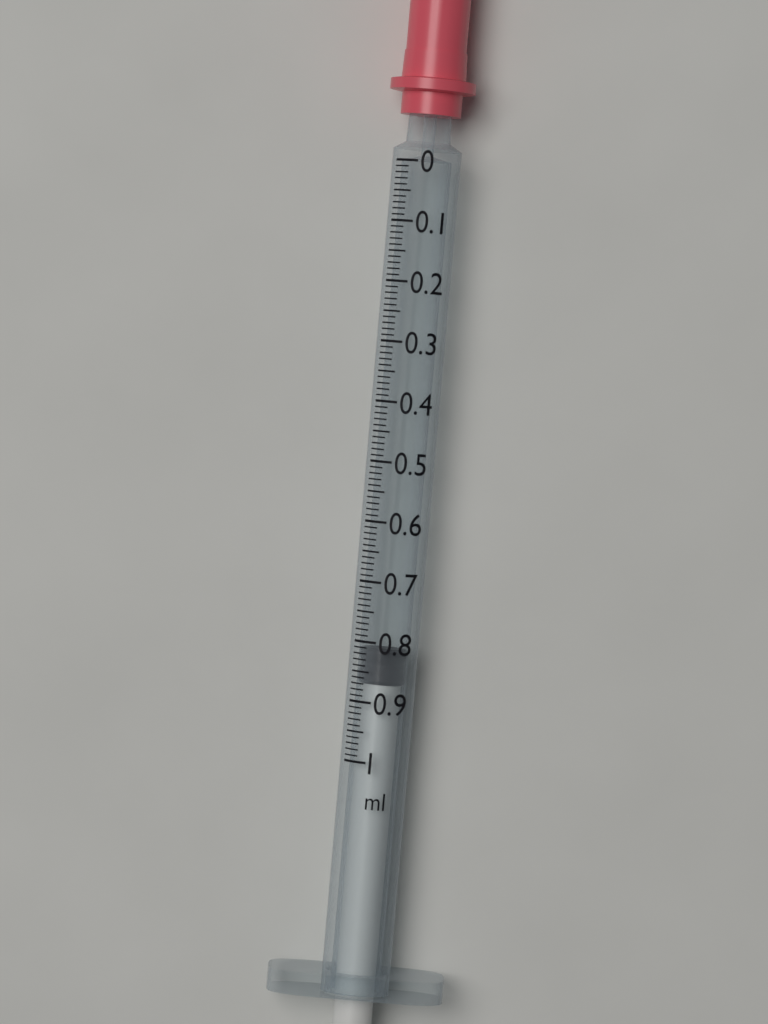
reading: 0.81 ml
